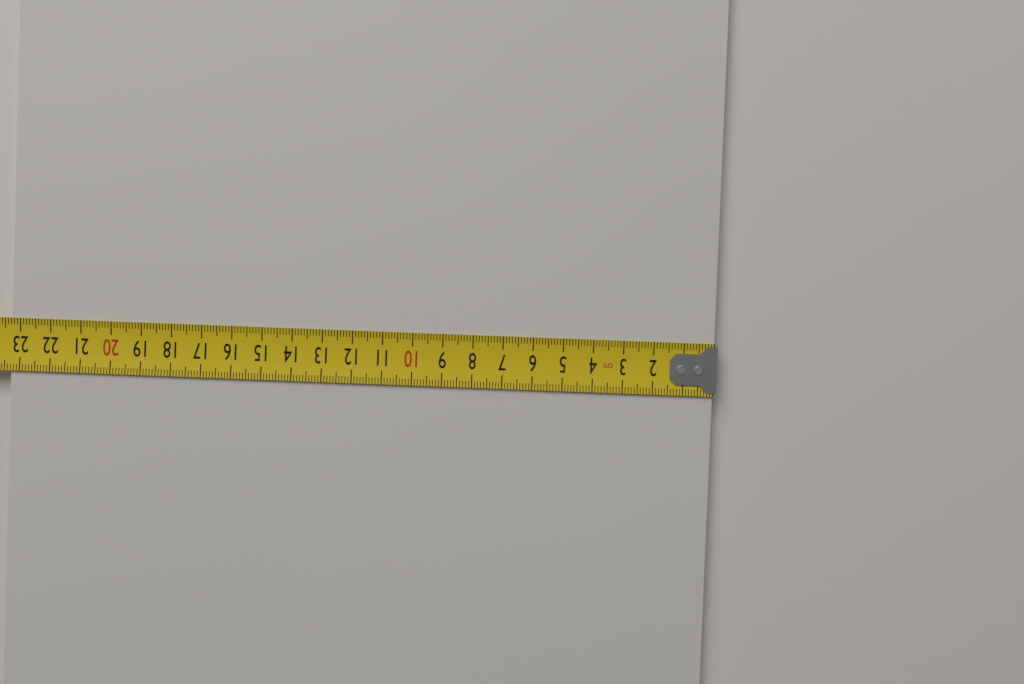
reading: 23.3 cm
